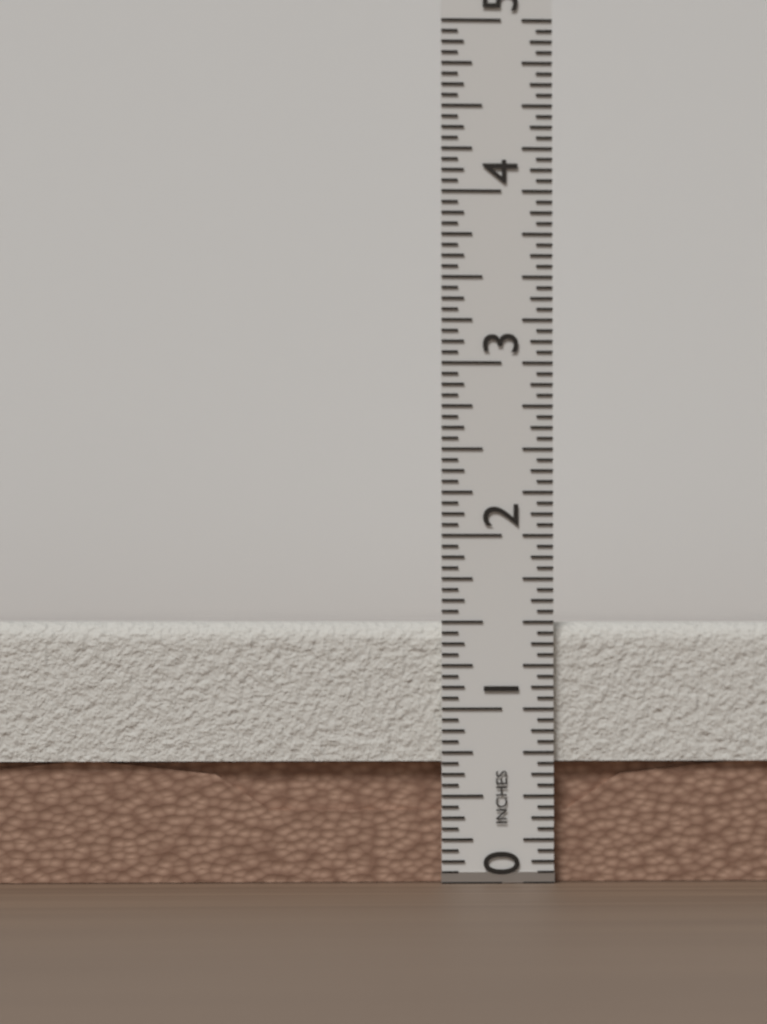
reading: 1.5000 in
